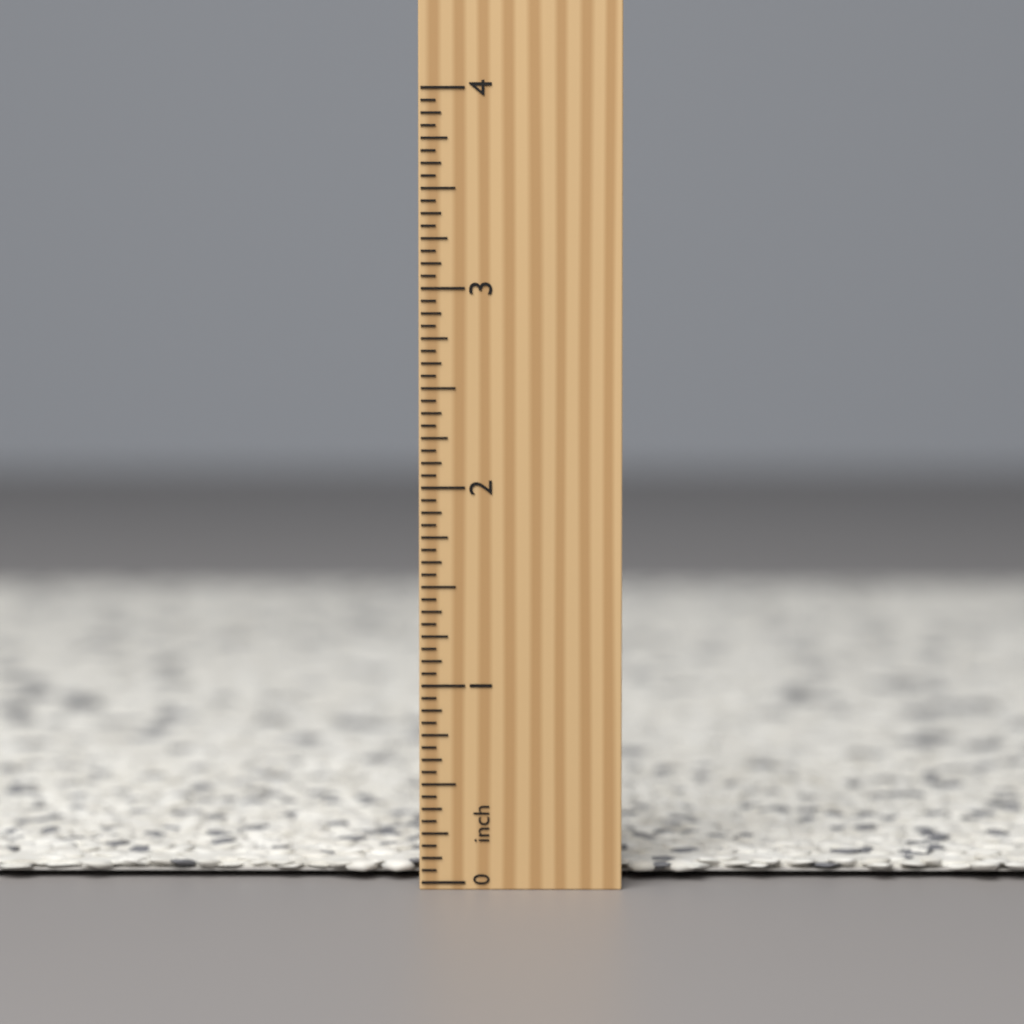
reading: 0.0625 inch
